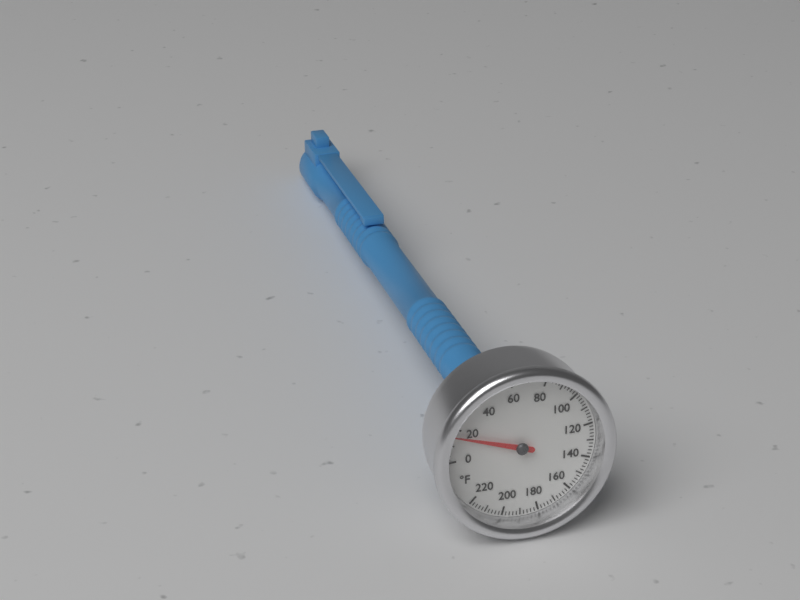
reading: 16 °F
